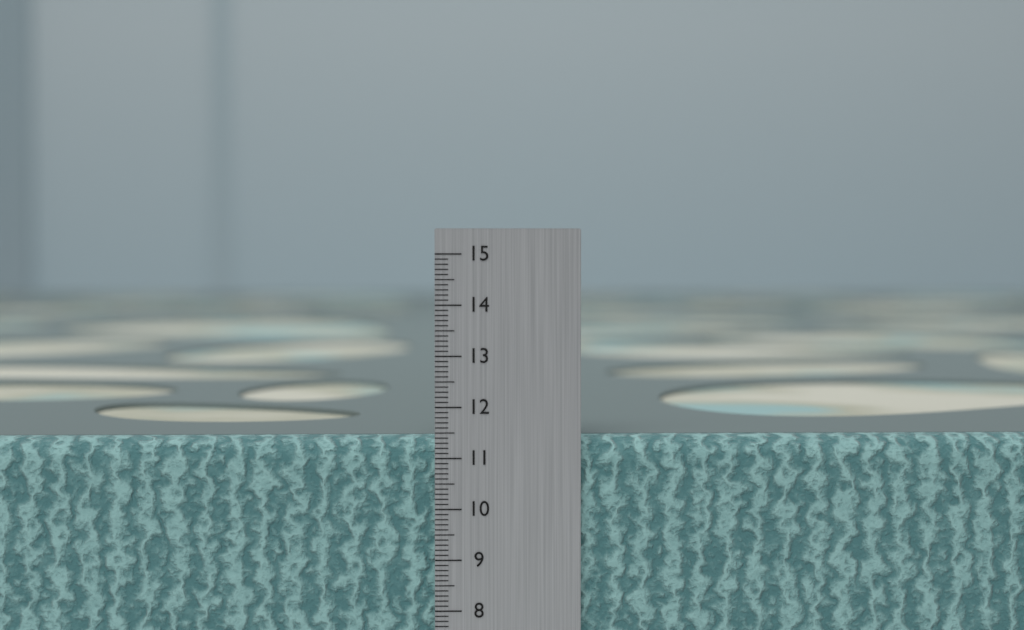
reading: 11.4 cm
